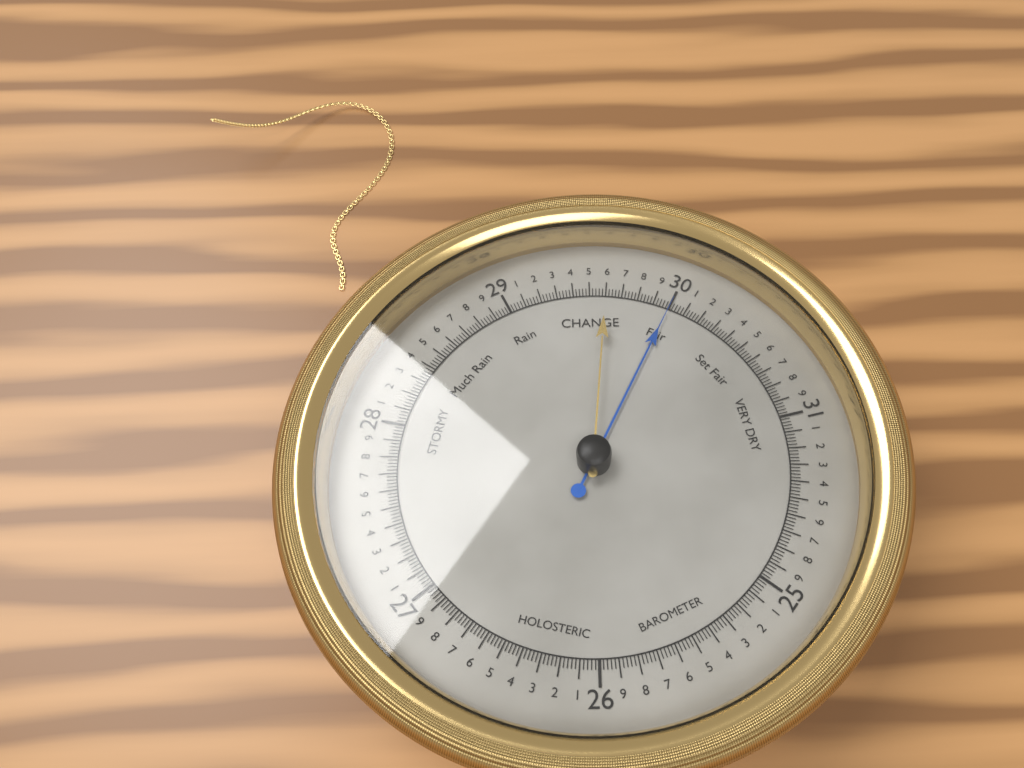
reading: 30.00 (no unit)
